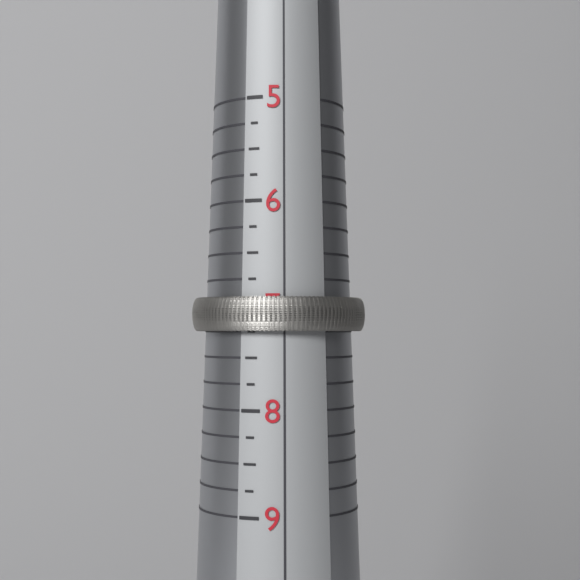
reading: 7.25 (no unit)
